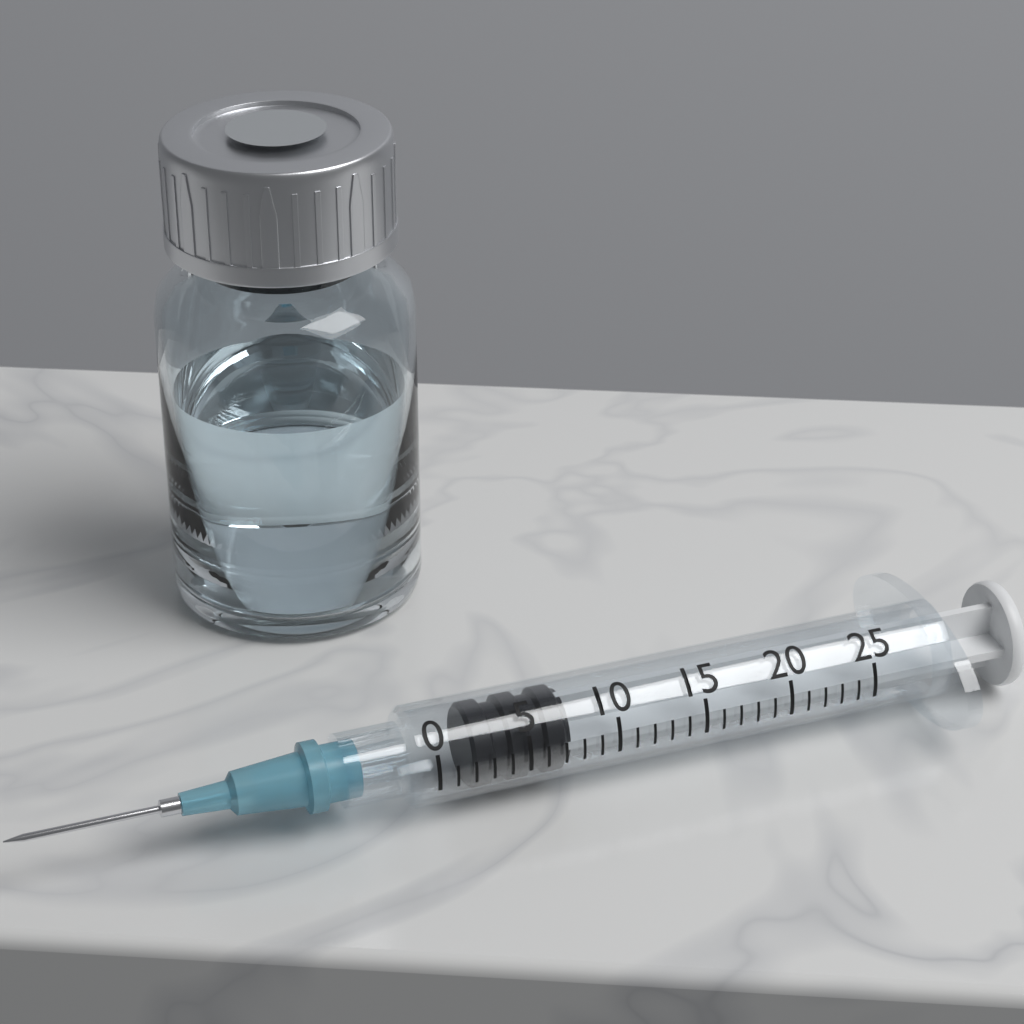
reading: 2 (no unit)
